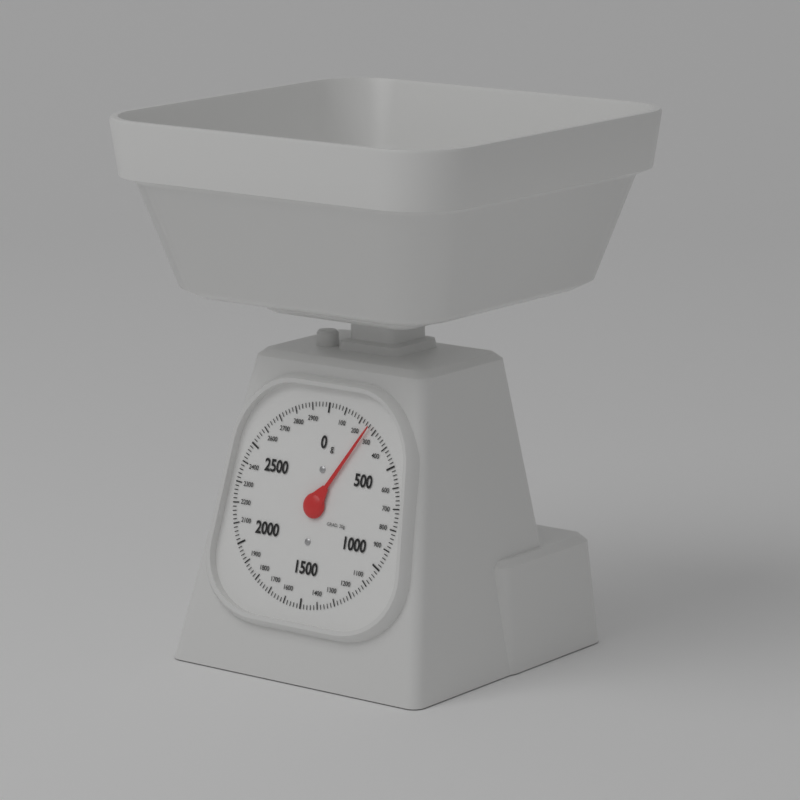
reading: 260 g
